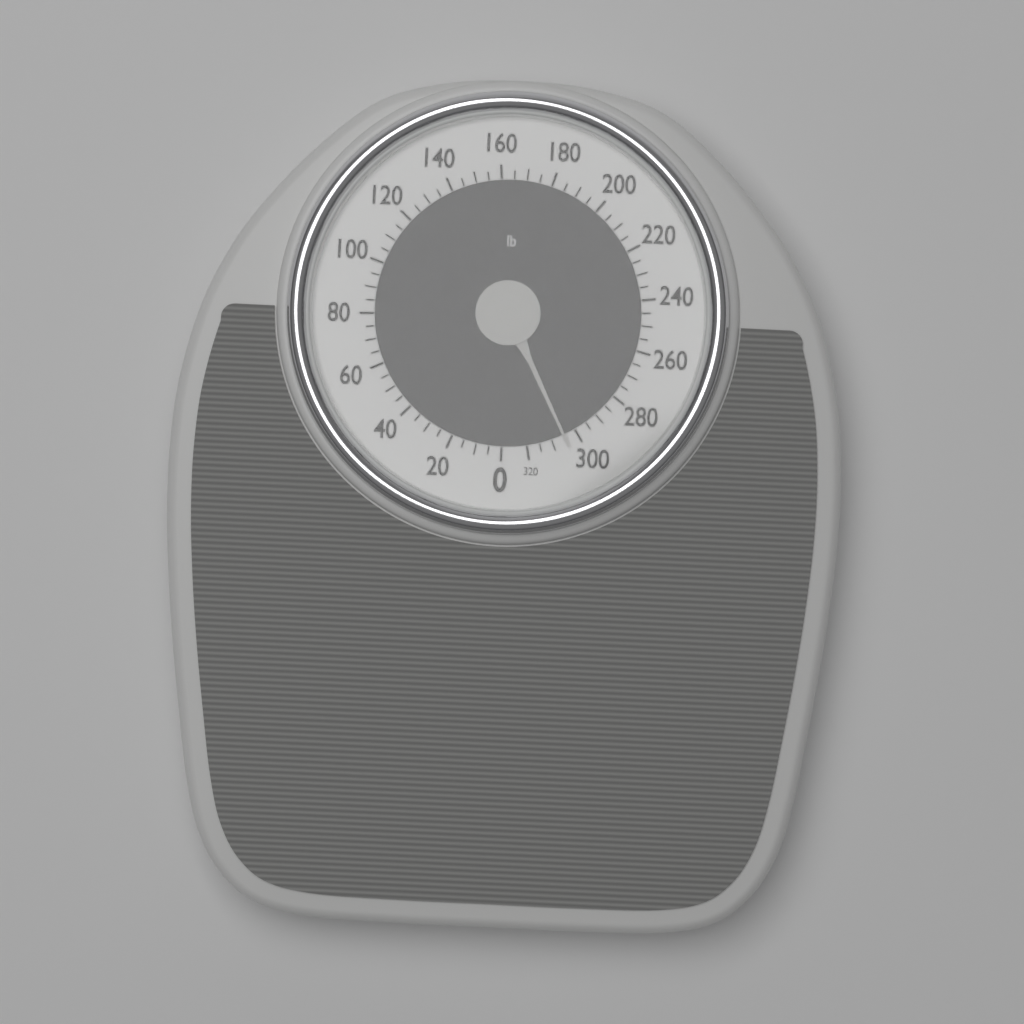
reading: 305 lb
